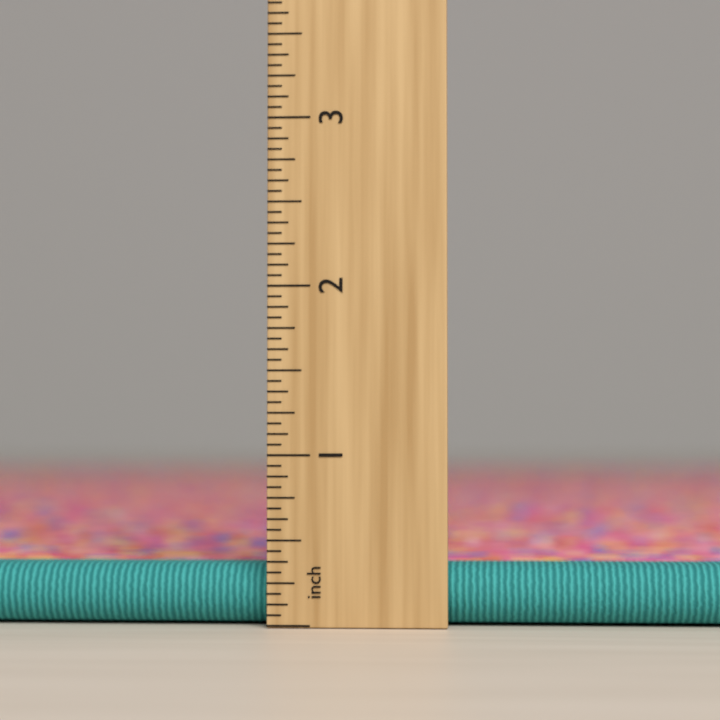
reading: 0.4375 inch
